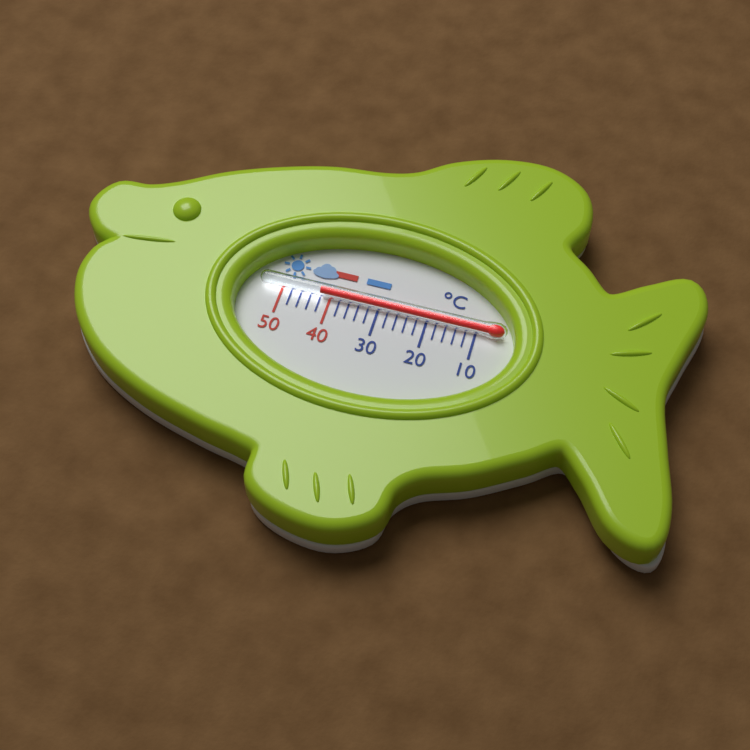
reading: 42 °C
